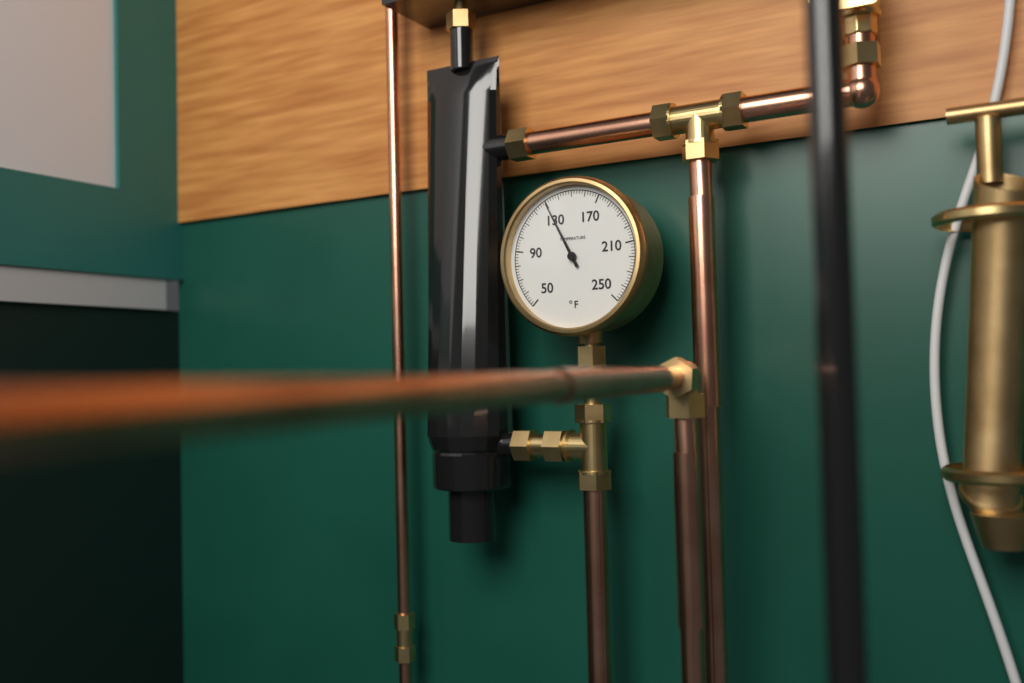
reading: 130 °F
